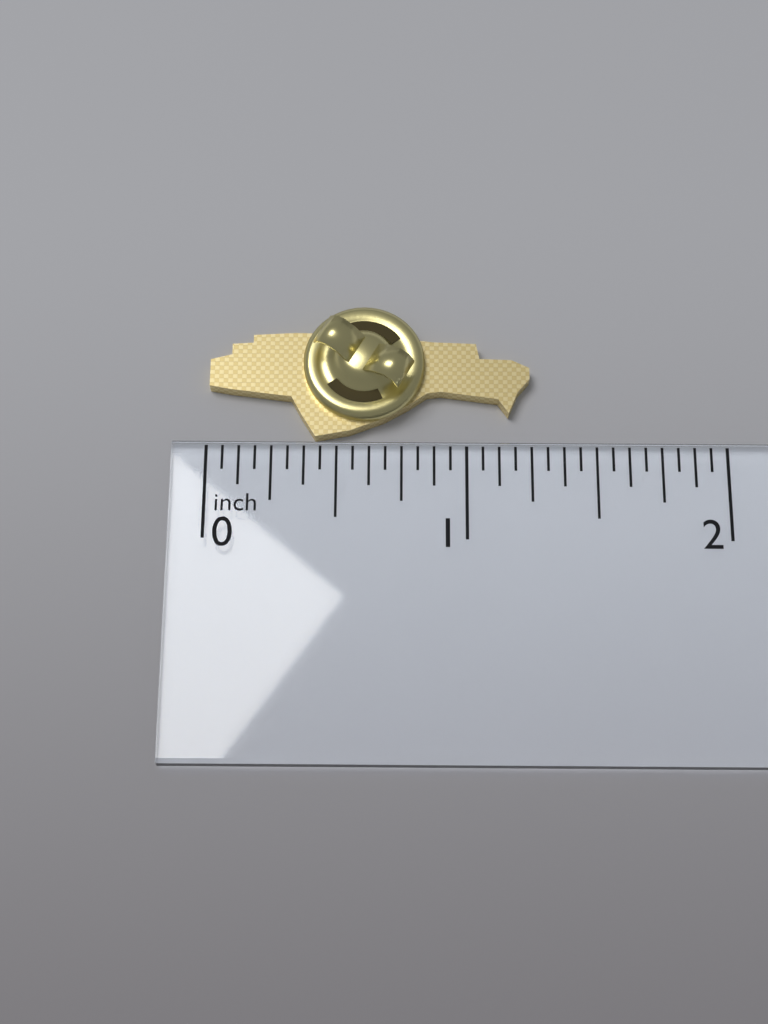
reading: 1.2500 inch
